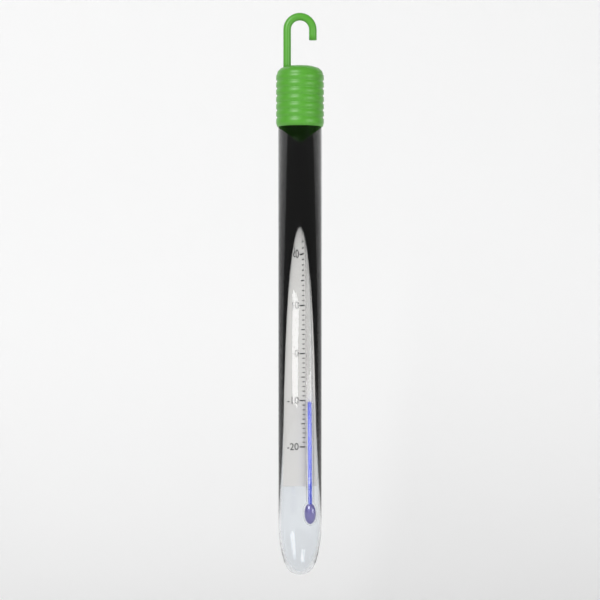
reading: -10 °C
